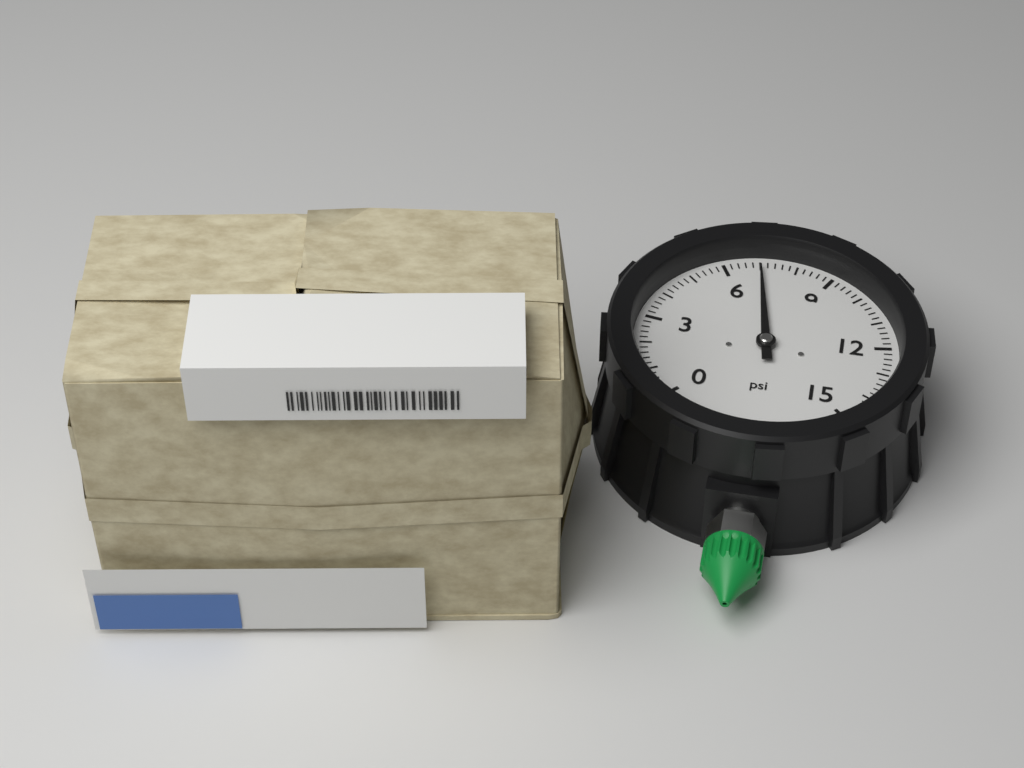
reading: 7.0 psi
